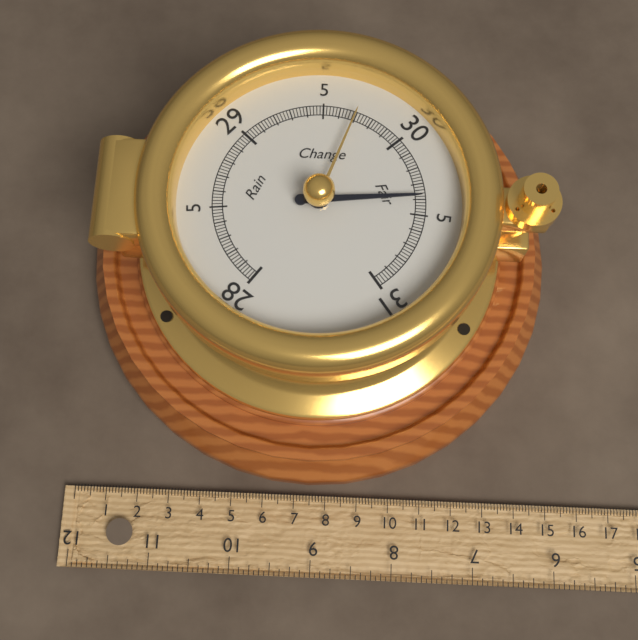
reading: 30.38 inHg
